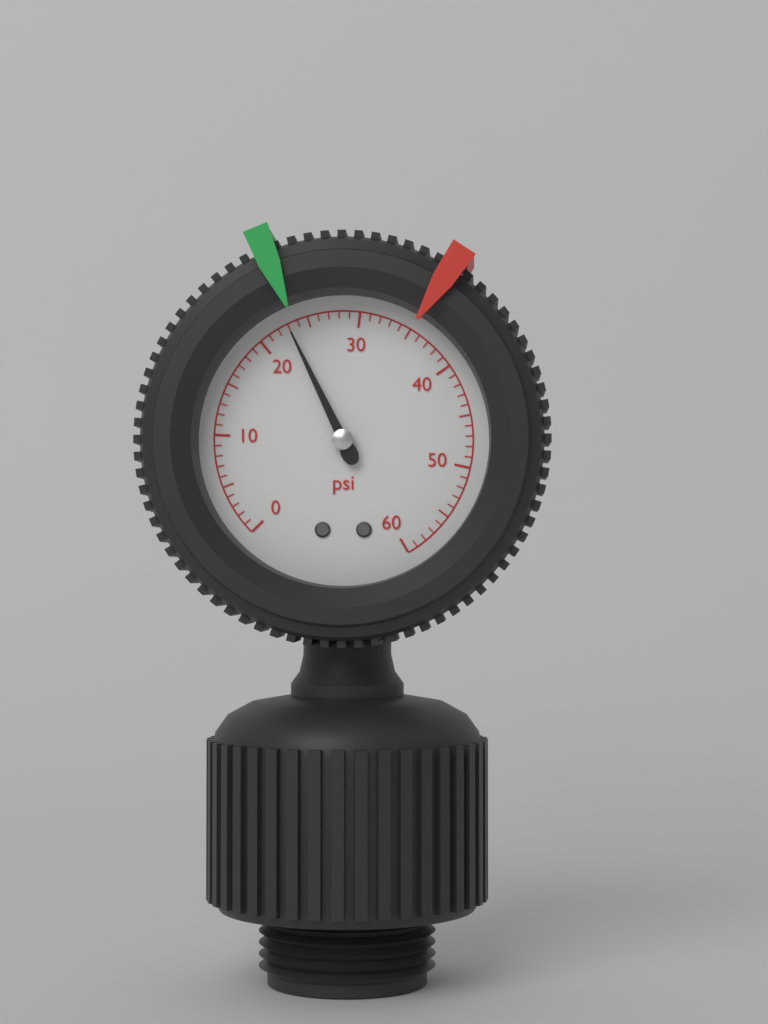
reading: 23 psi
